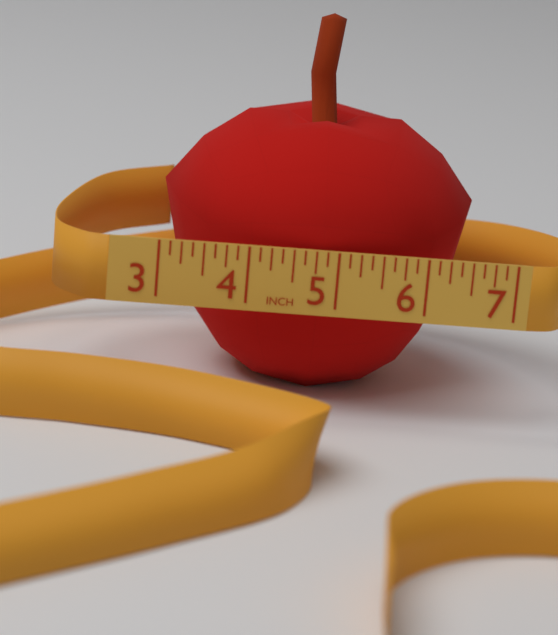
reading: 6.625 in
